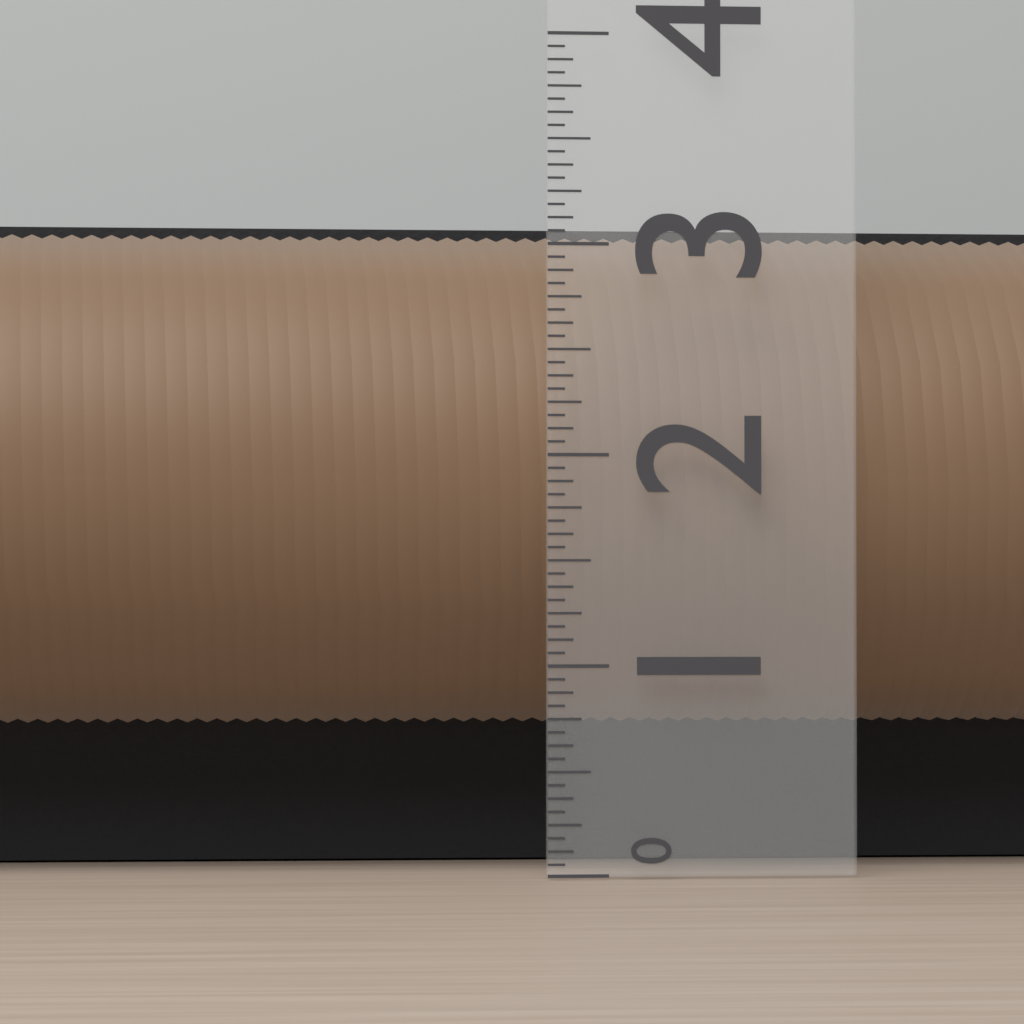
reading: 3.1875 (no unit)
